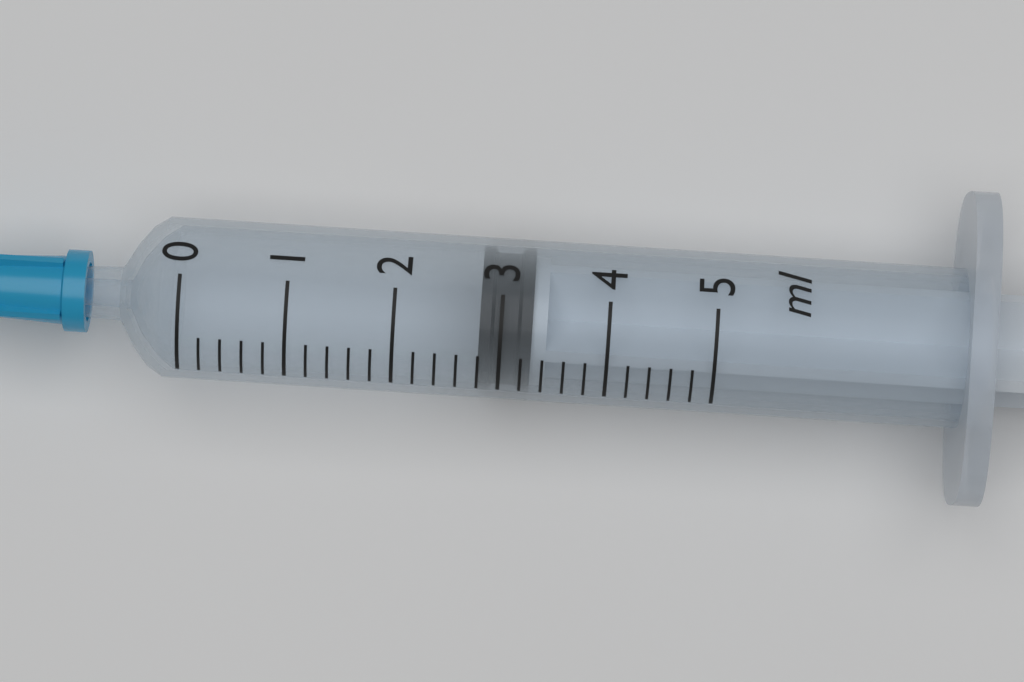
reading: 2.8 ml
